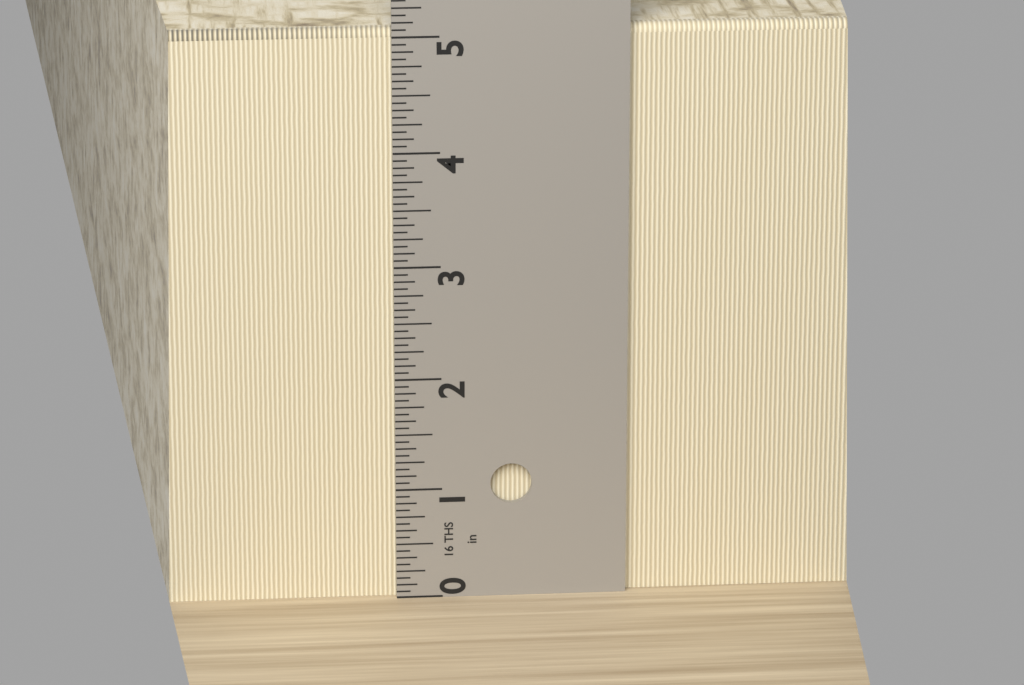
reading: 5.0625 in
